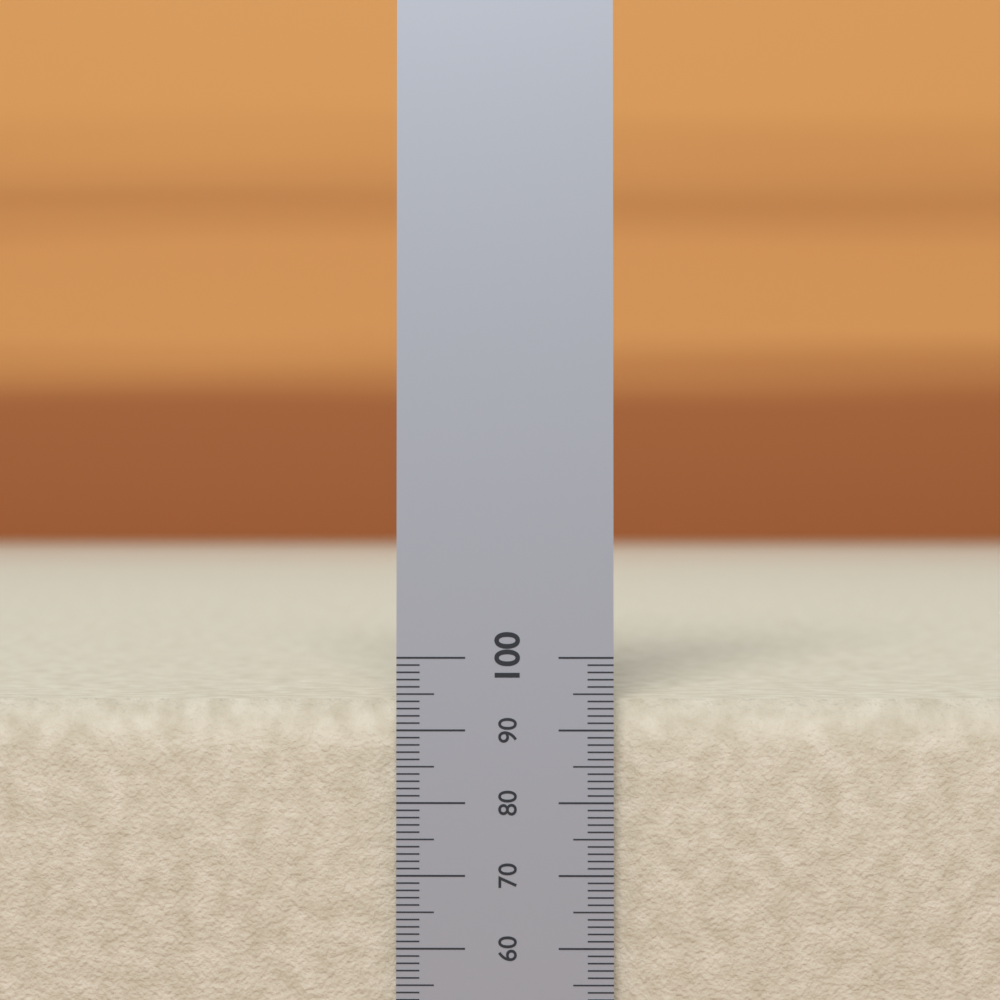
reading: 94 (no unit)
